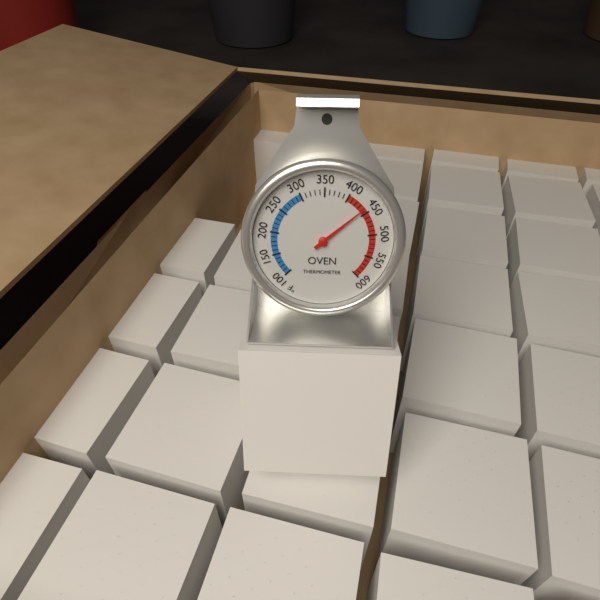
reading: 440 °F
